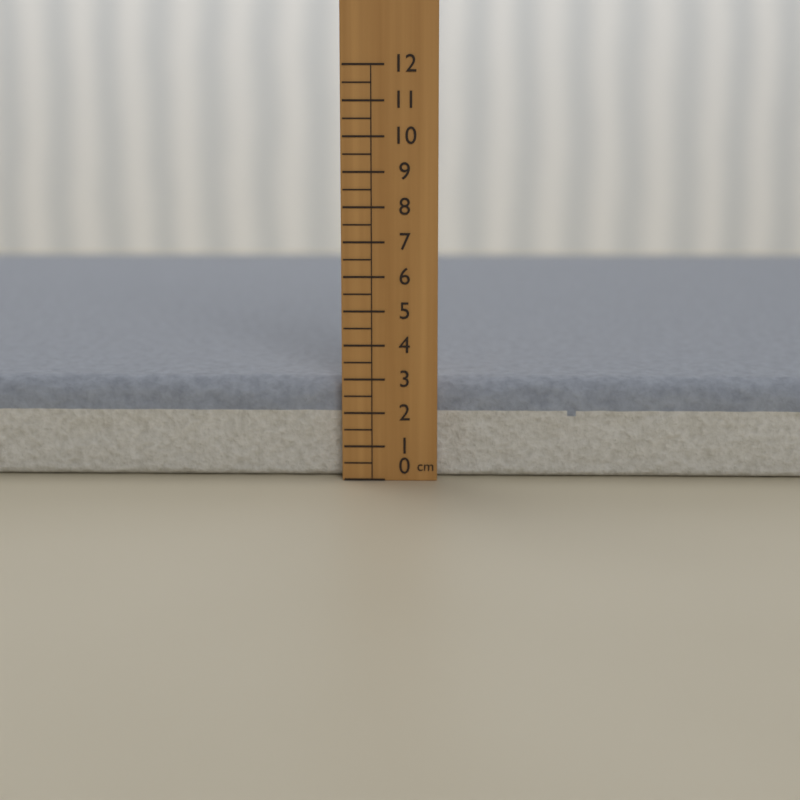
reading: 3.0 cm
